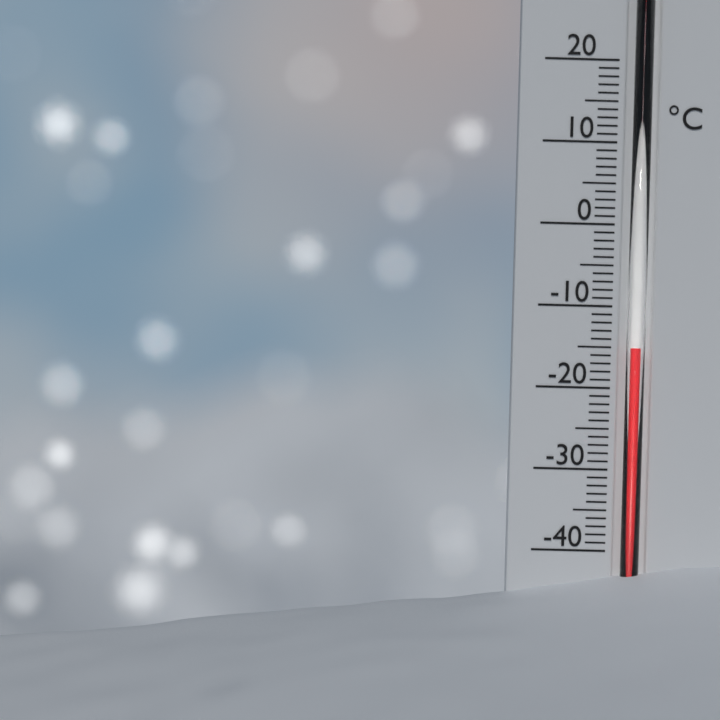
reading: -15 °C
